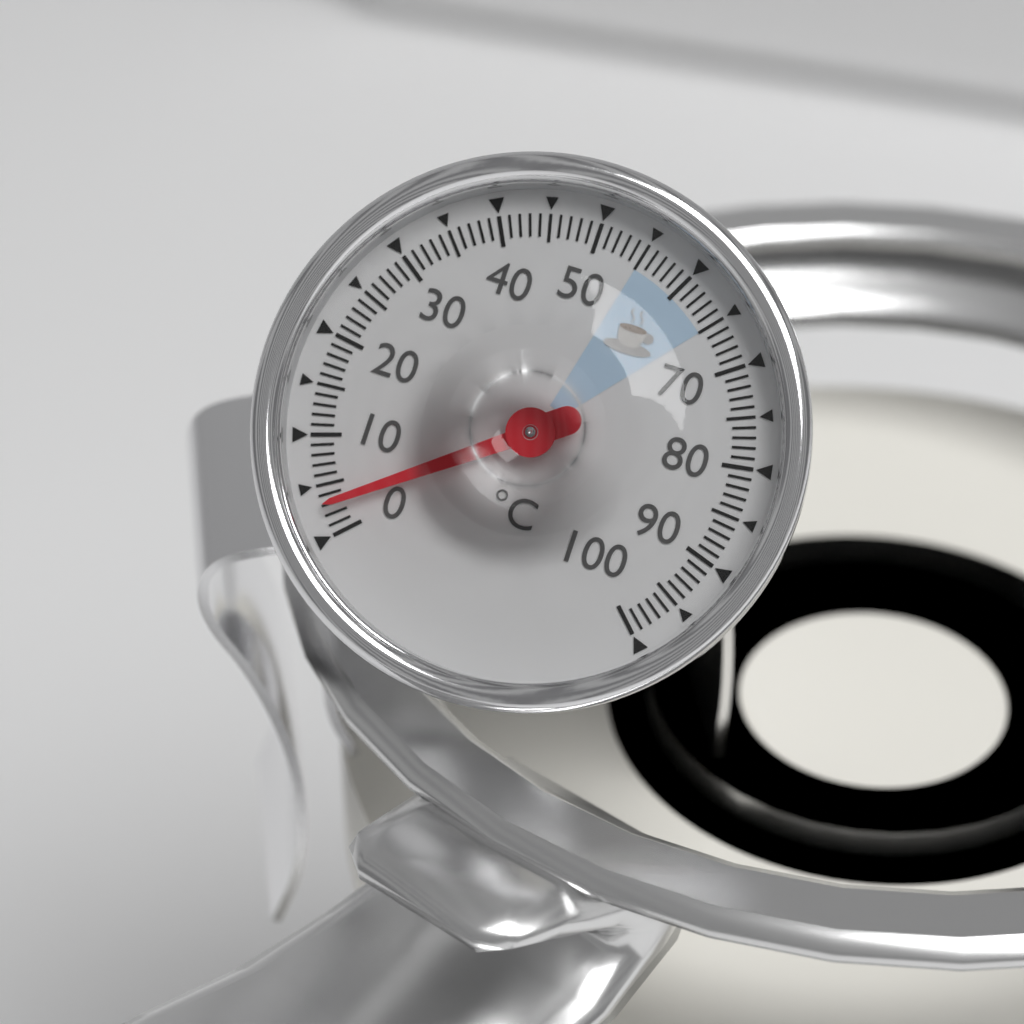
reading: 3 °C
